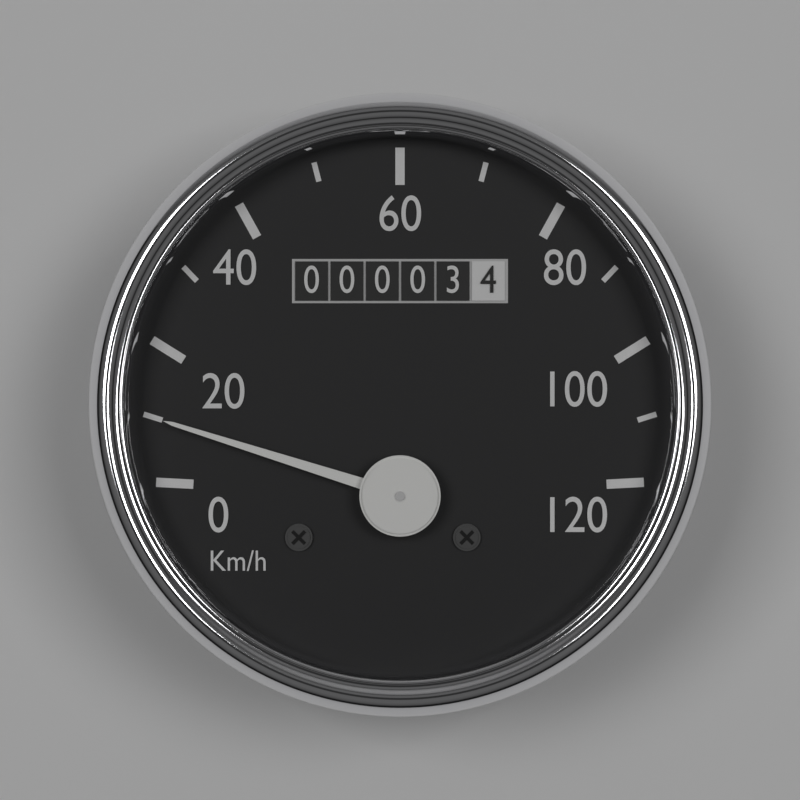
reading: 10 km/h
